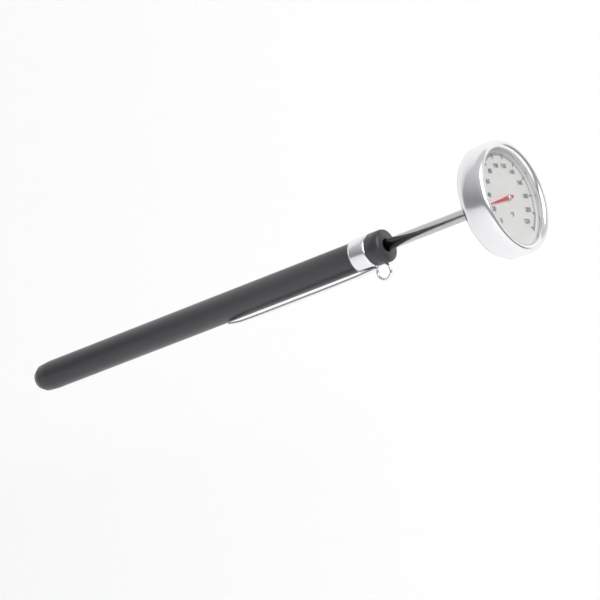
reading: 28 °F
